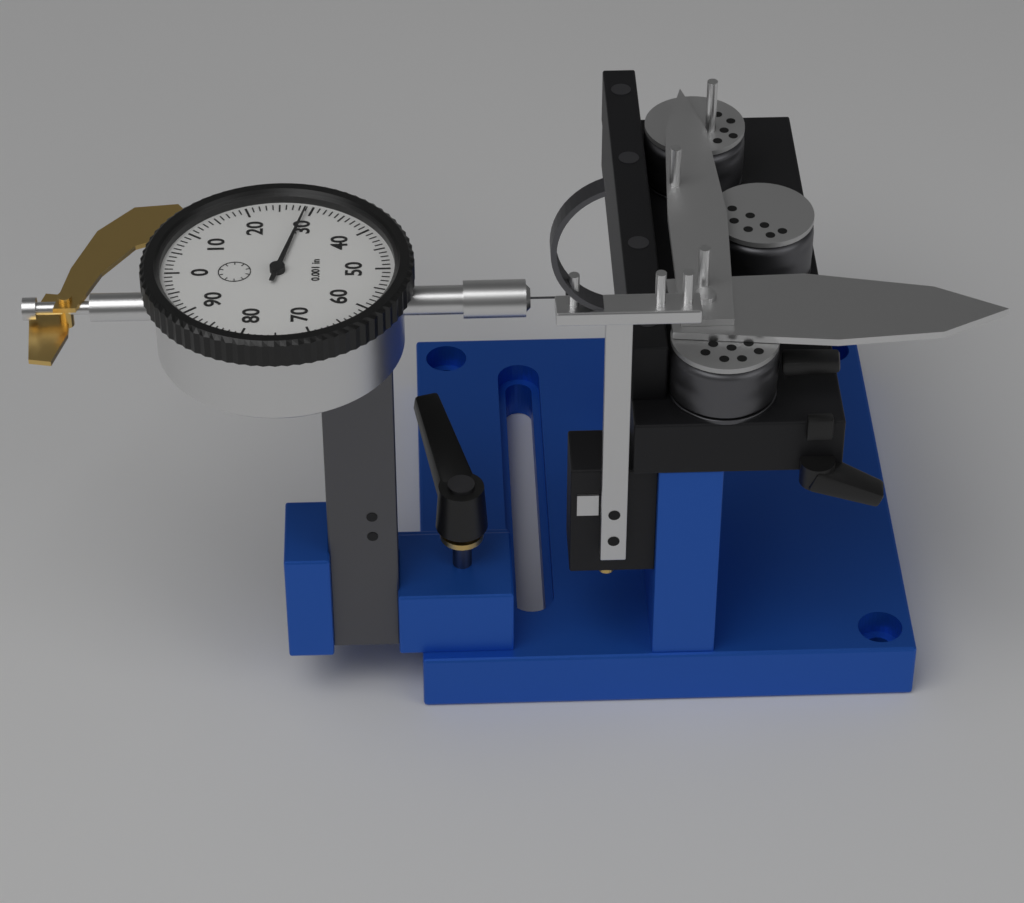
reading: 0.029 in
